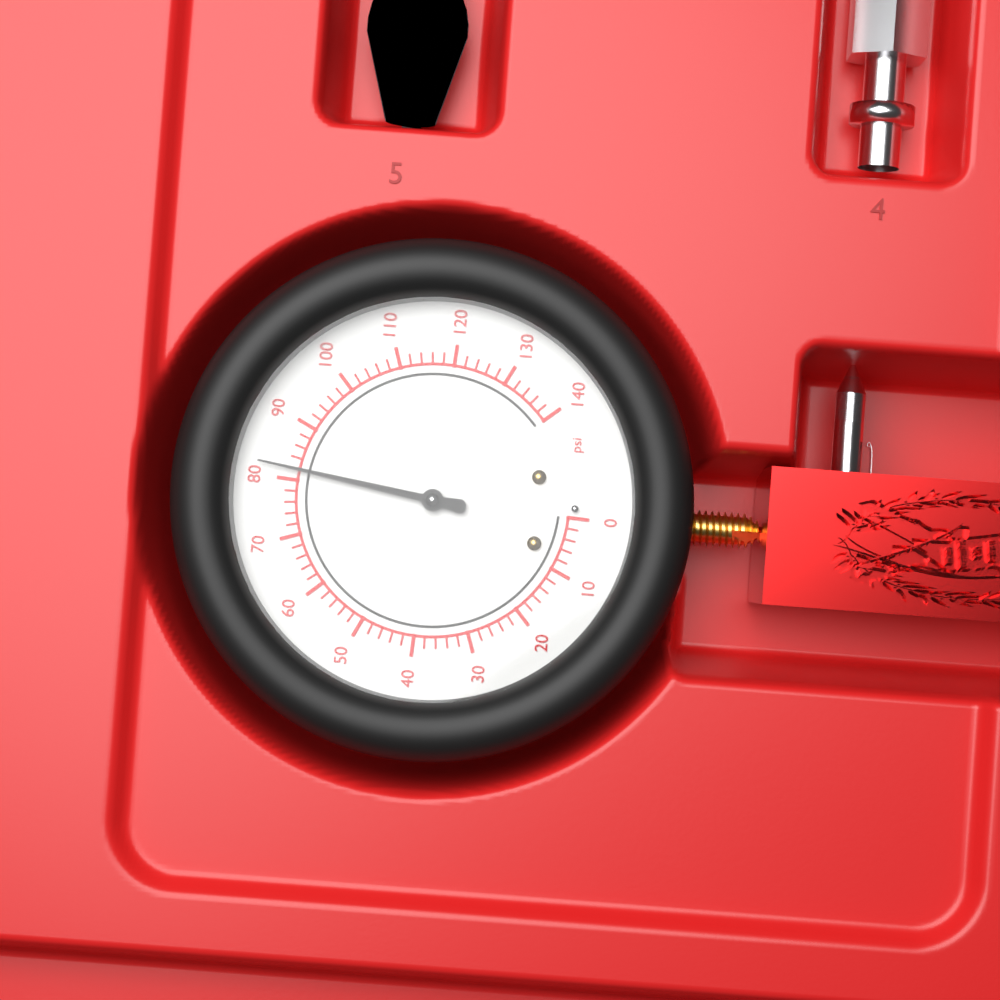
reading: 82 psi
